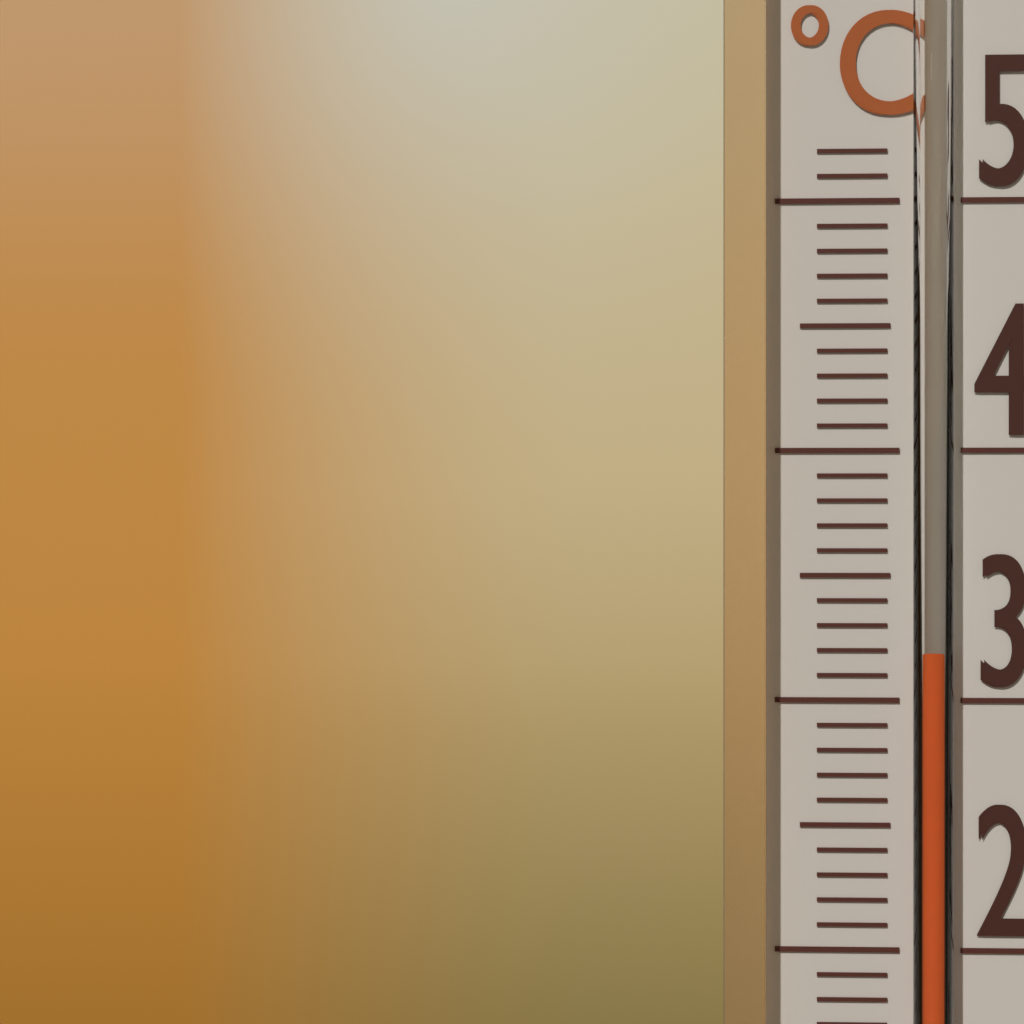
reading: 32 °C
